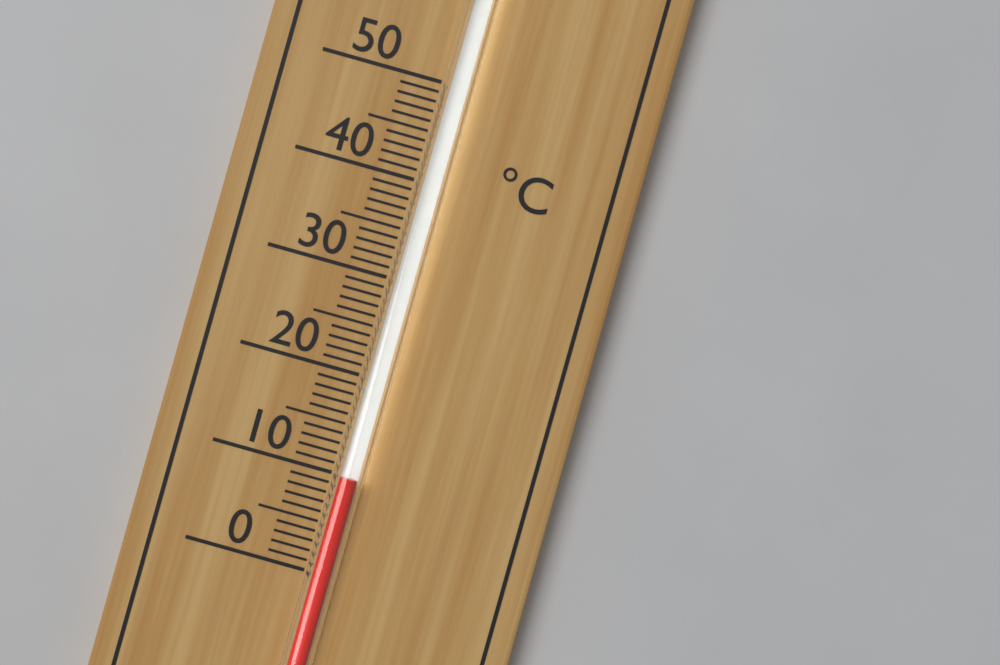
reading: 10 °C
